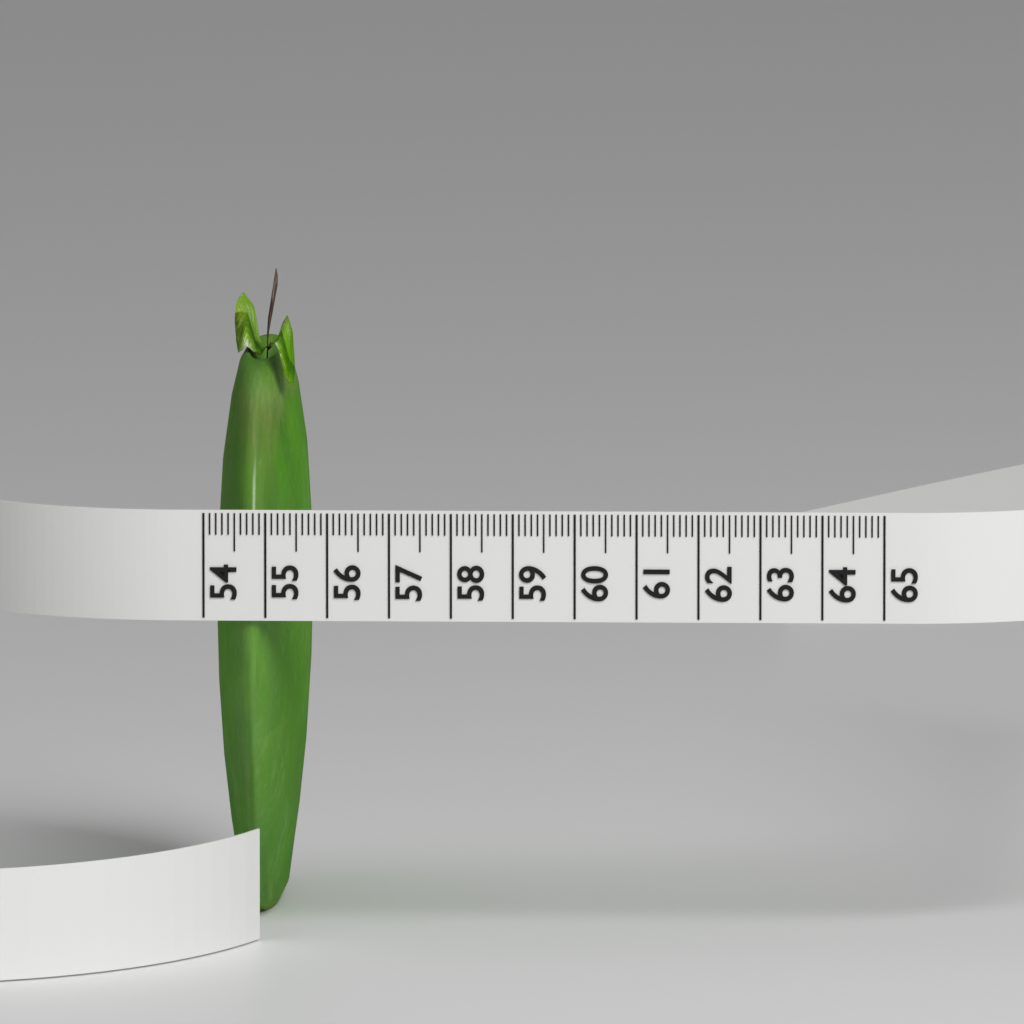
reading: 55.5 (no unit)
